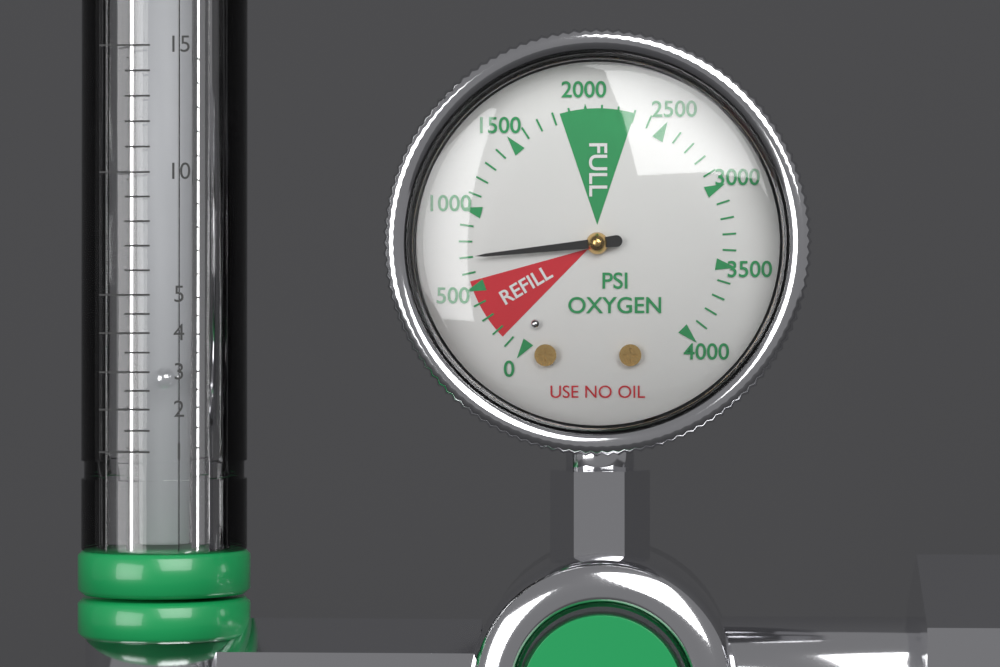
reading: 700 psi
